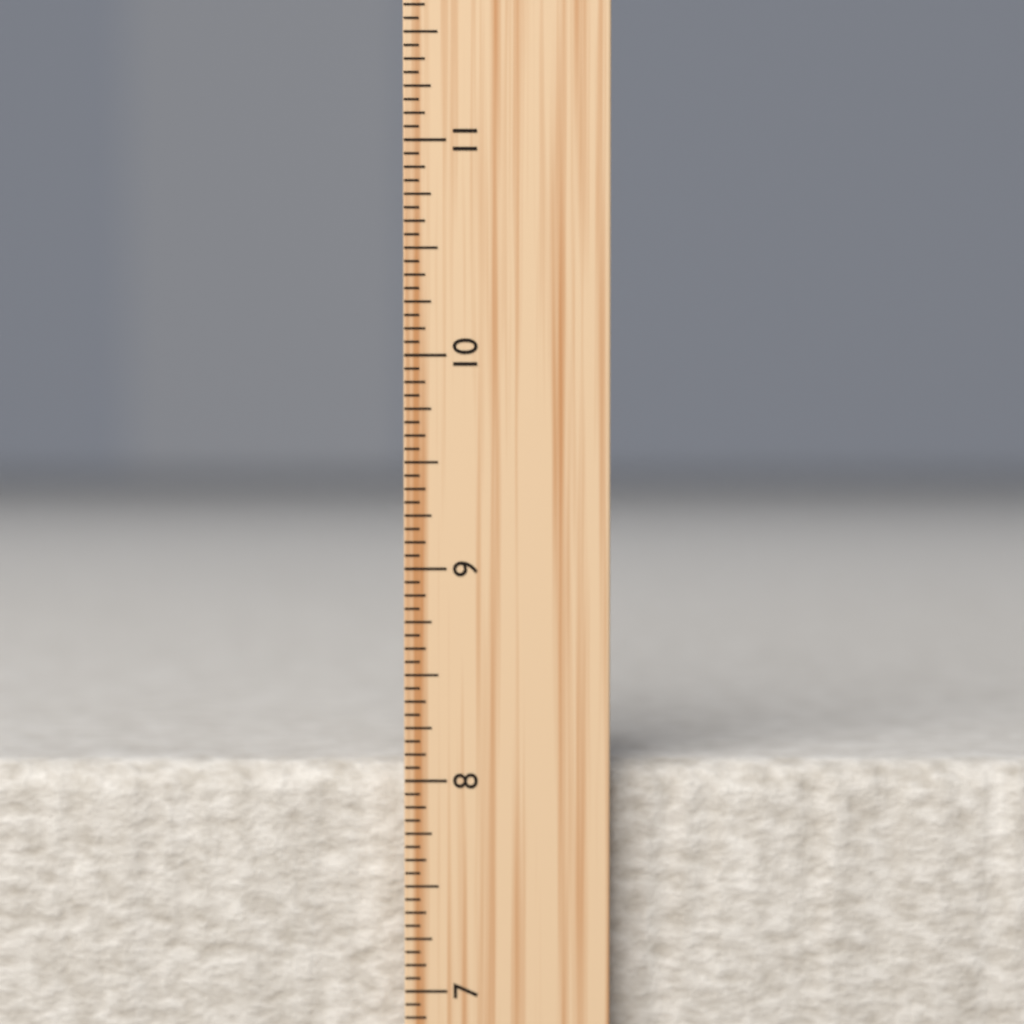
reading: 8.0625 inch
